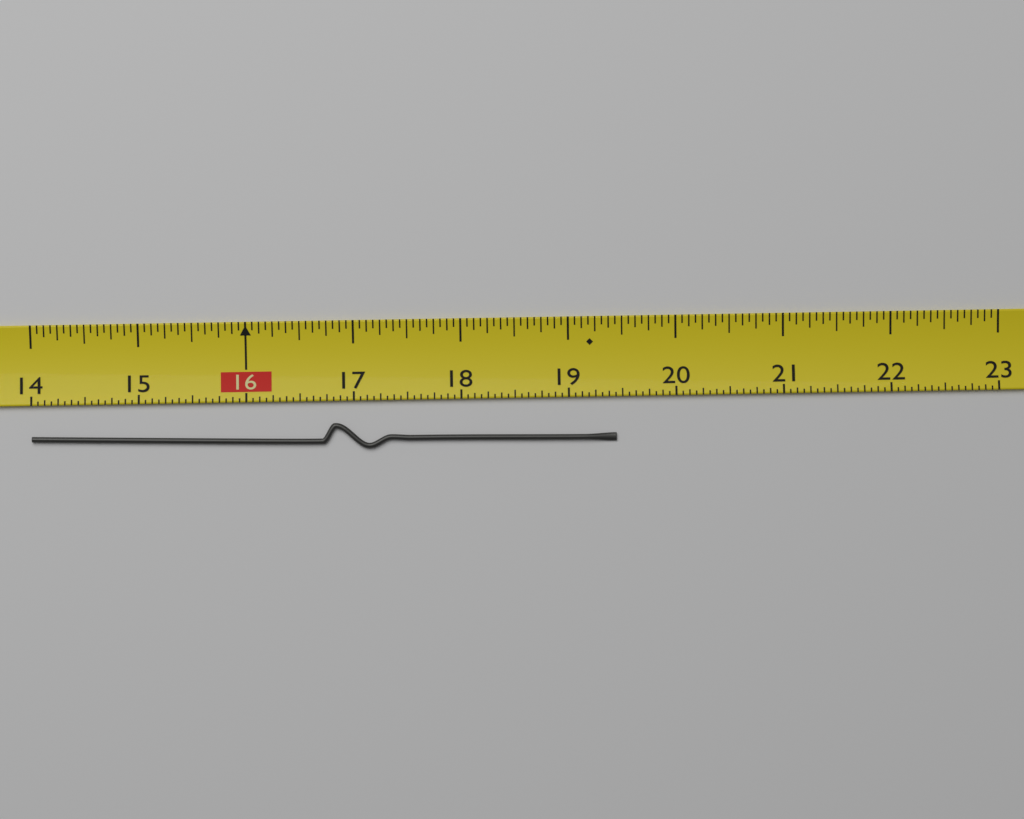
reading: 19.4375 (no unit)
